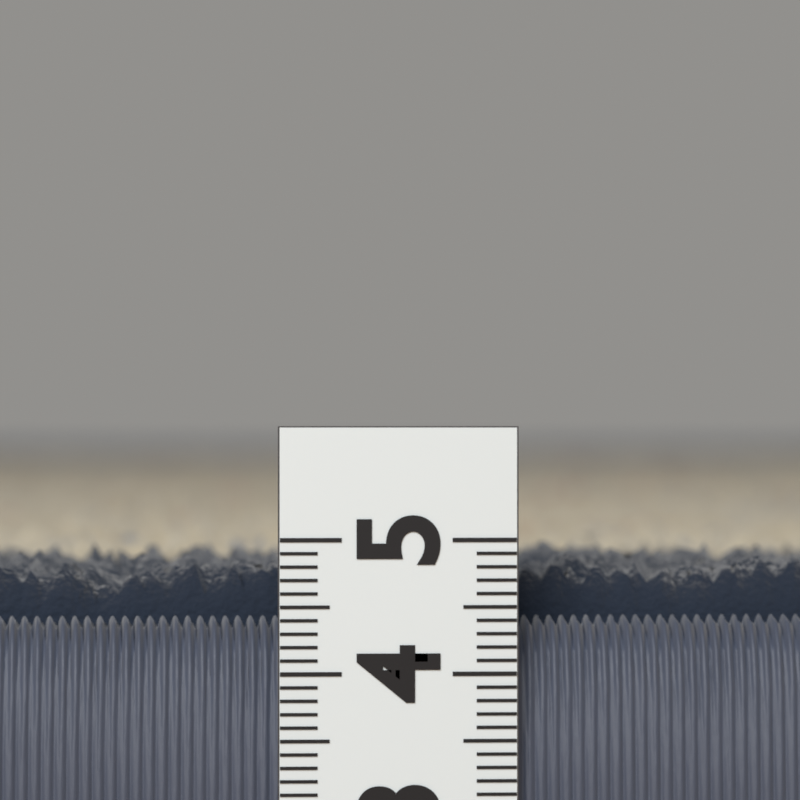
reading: 4.9 (no unit)
